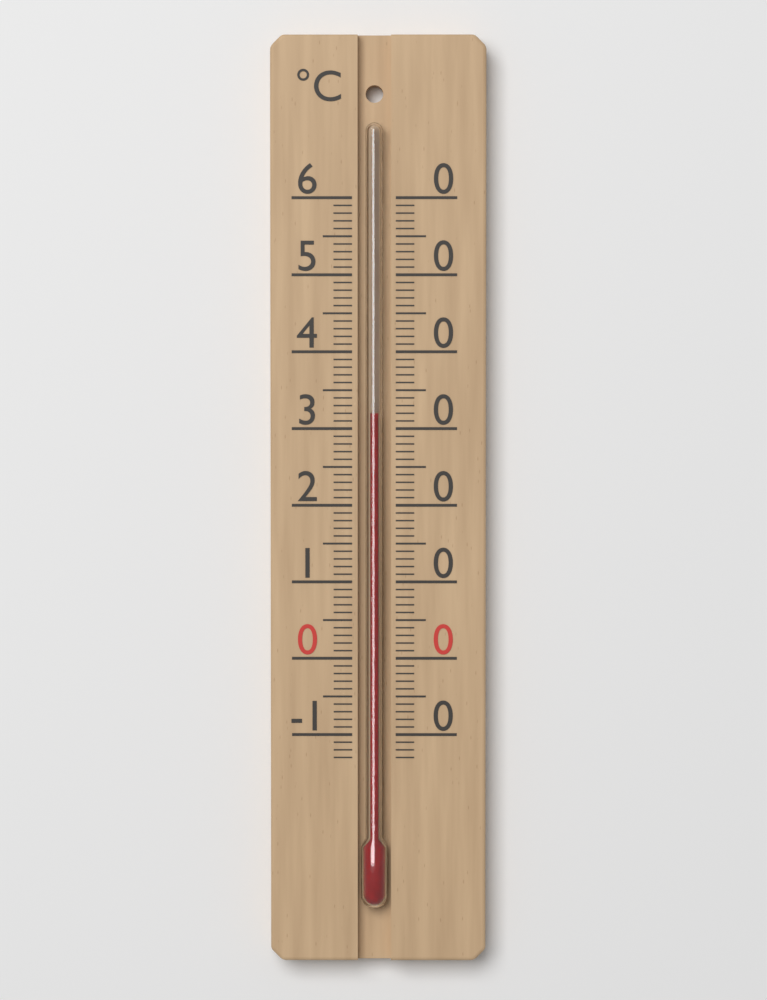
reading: 32 °C
